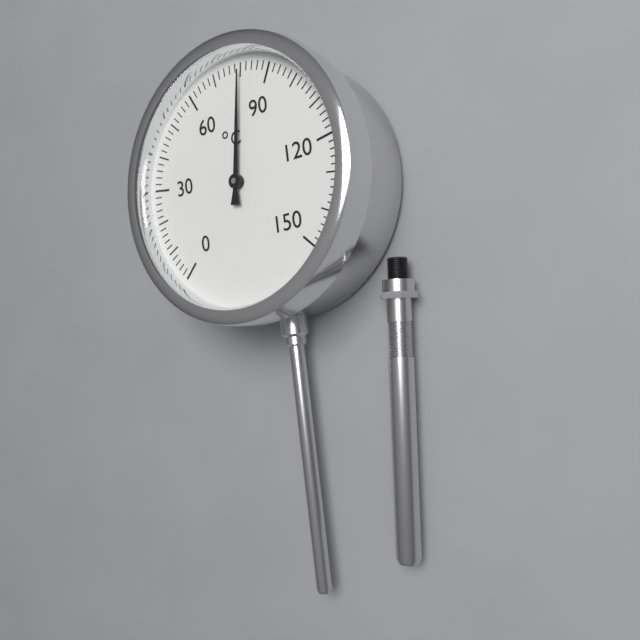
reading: 80 °C
